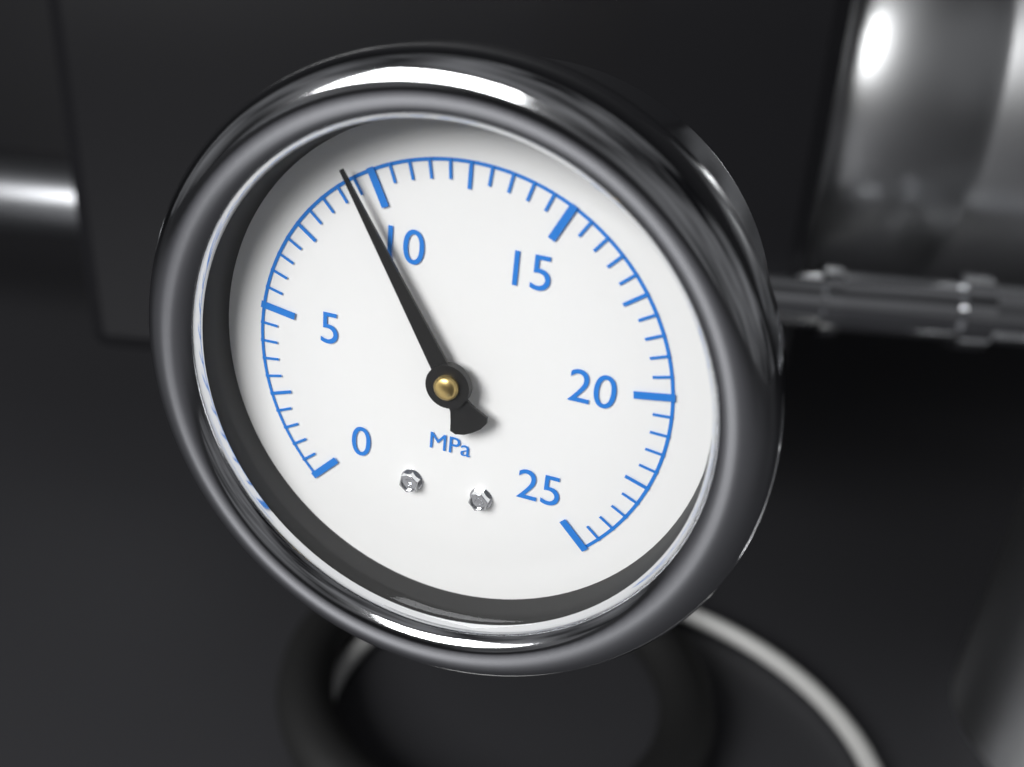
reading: 9.5 MPa
